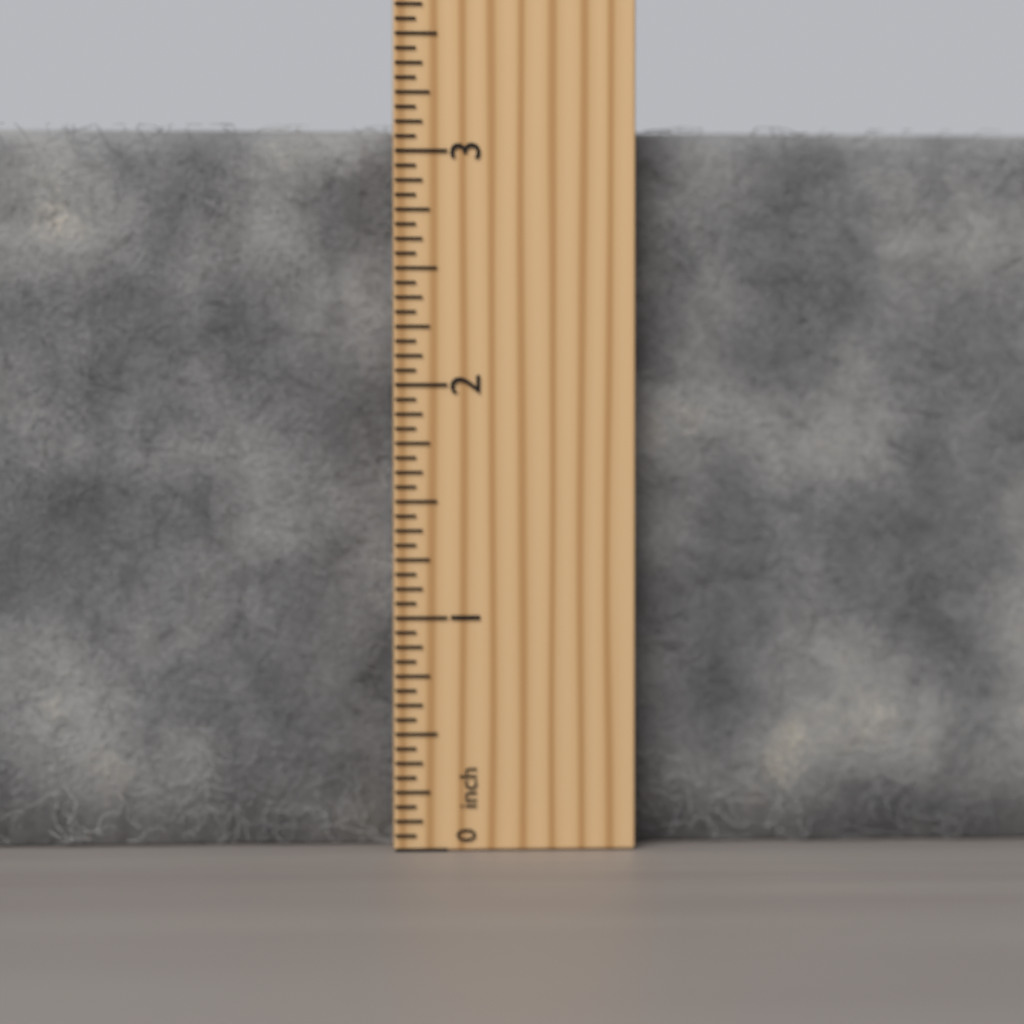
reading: 3.1250 inch
